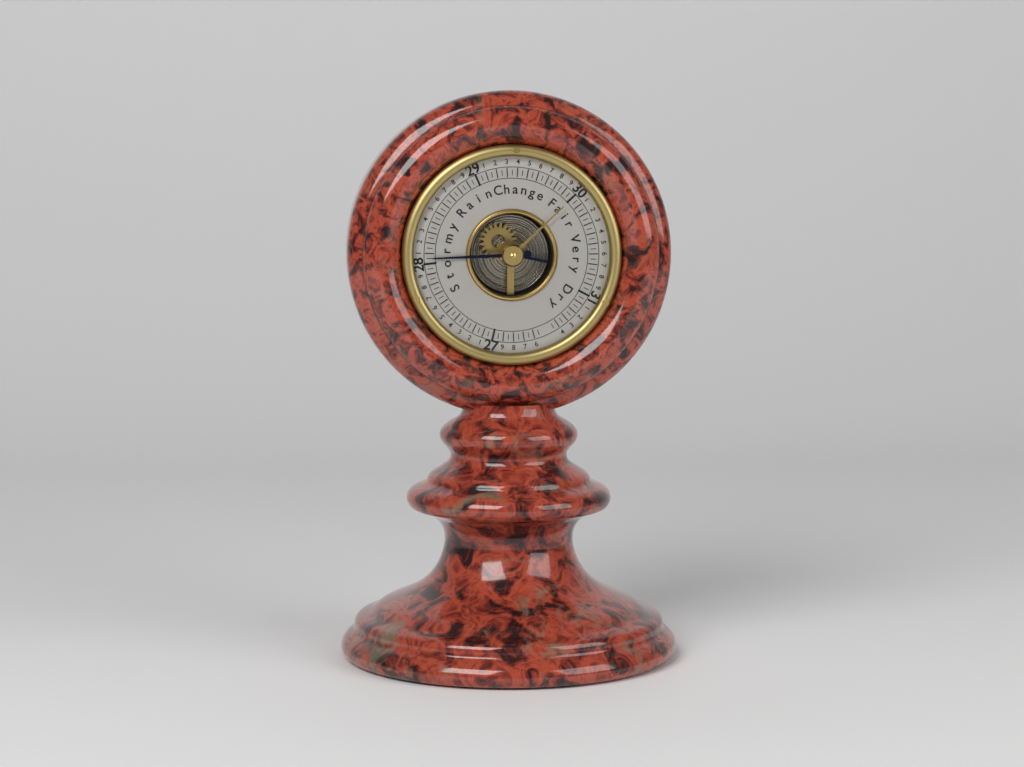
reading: 28.05 (no unit)
